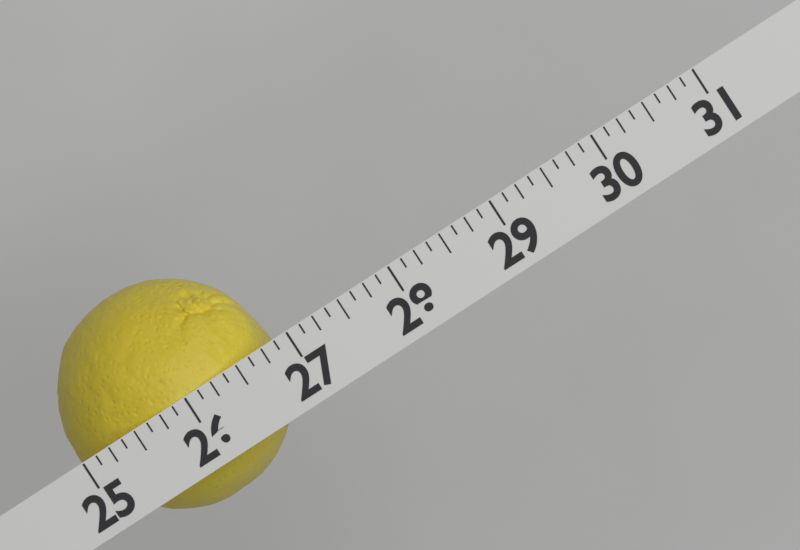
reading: 26.875 (no unit)
